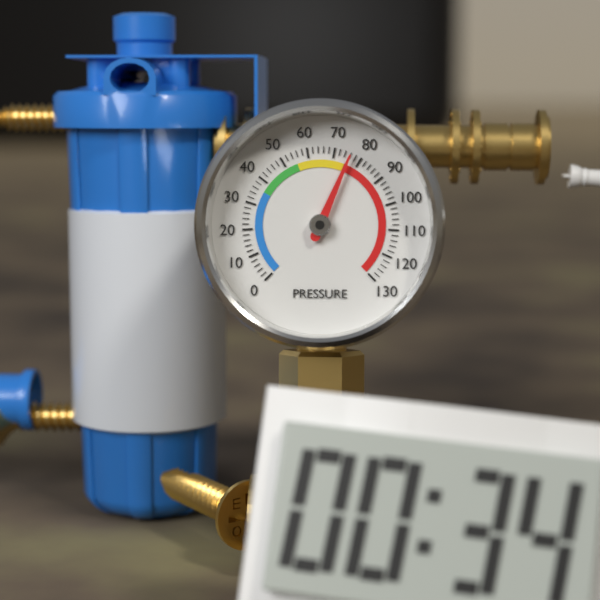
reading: 76 (no unit)
